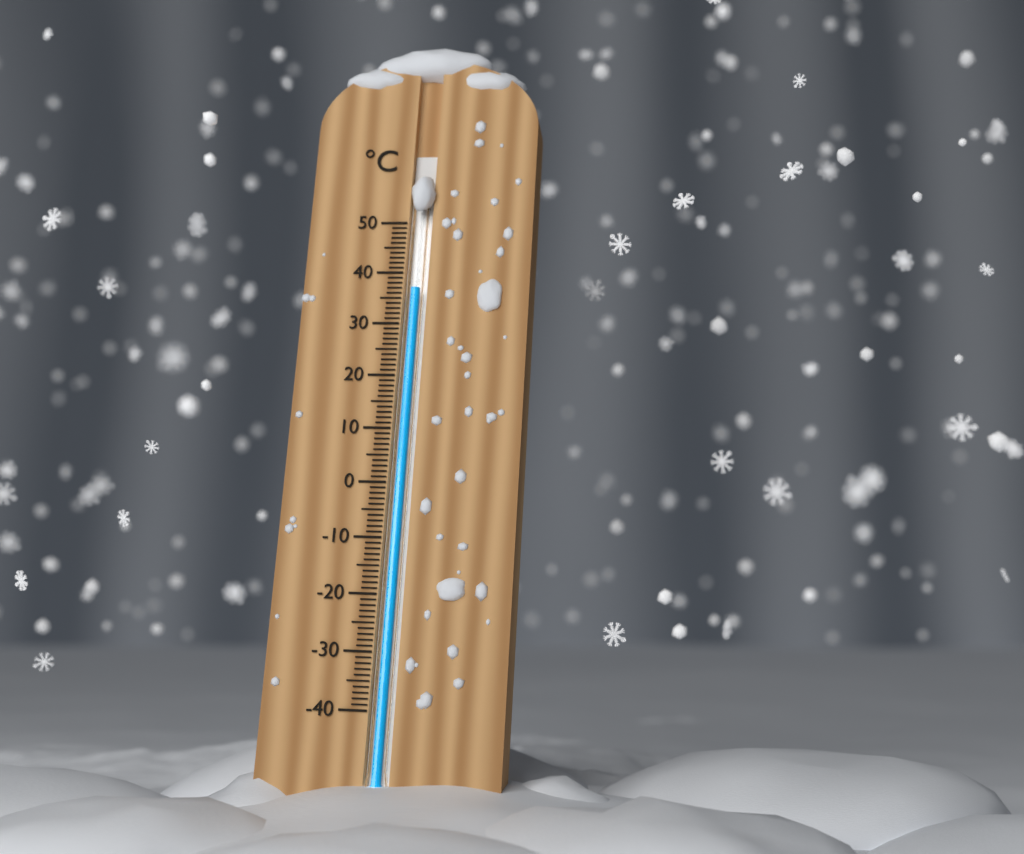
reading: 37 °C
